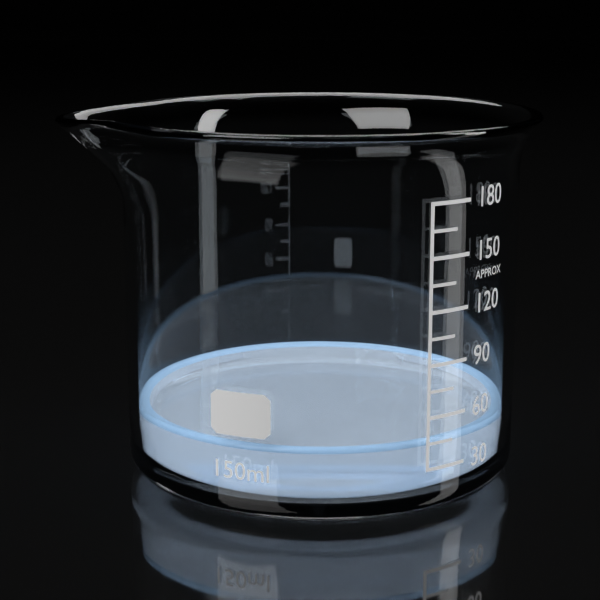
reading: 45 ml
